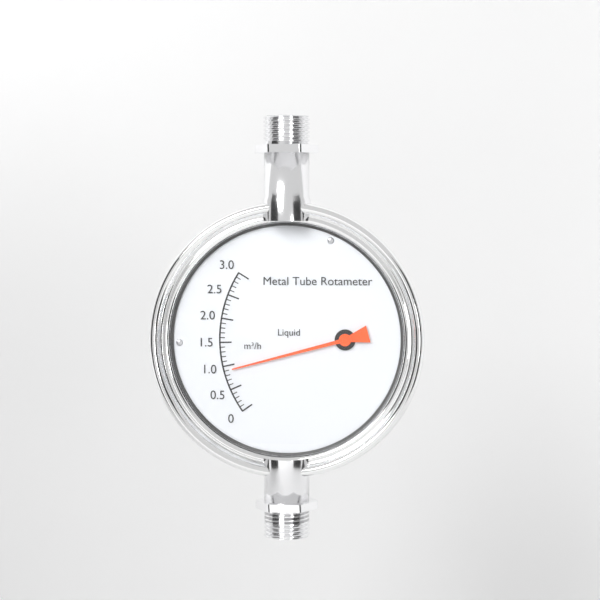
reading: 0.9 m³/h
